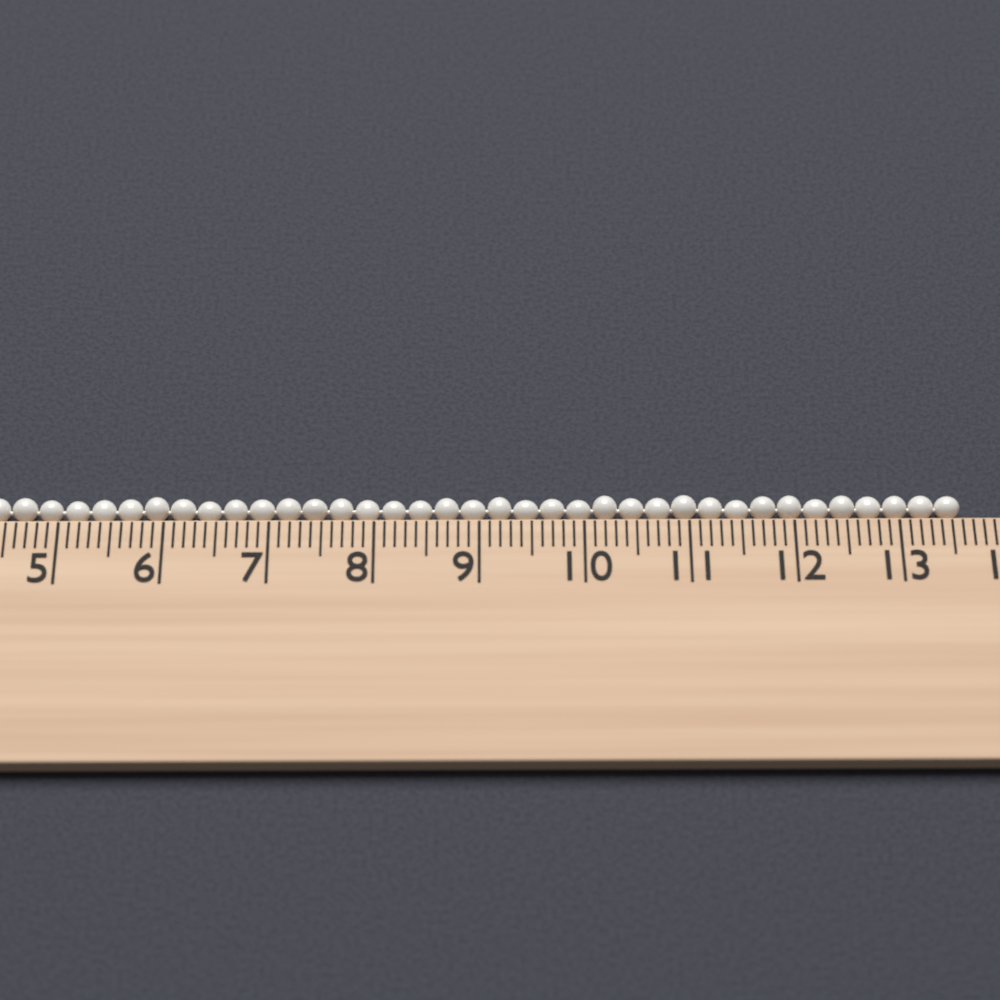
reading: 13.6 cm
